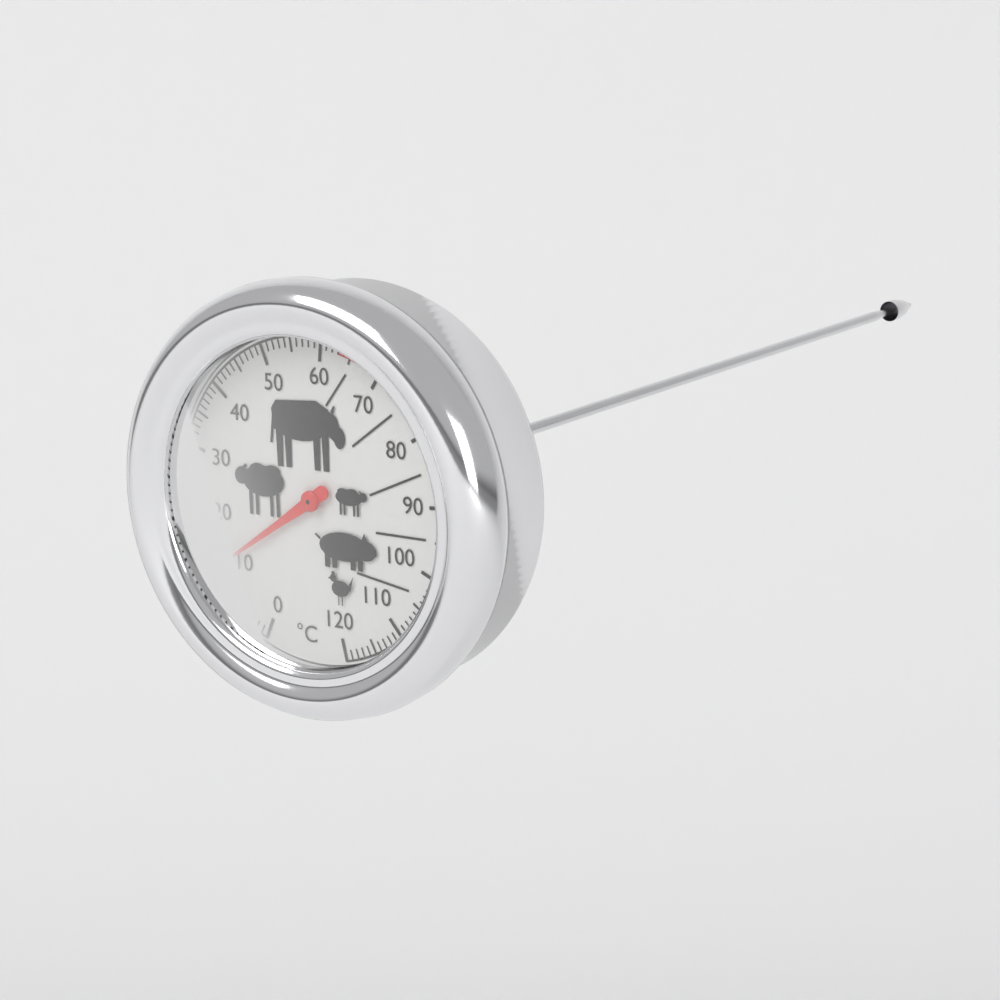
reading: 12 °C
